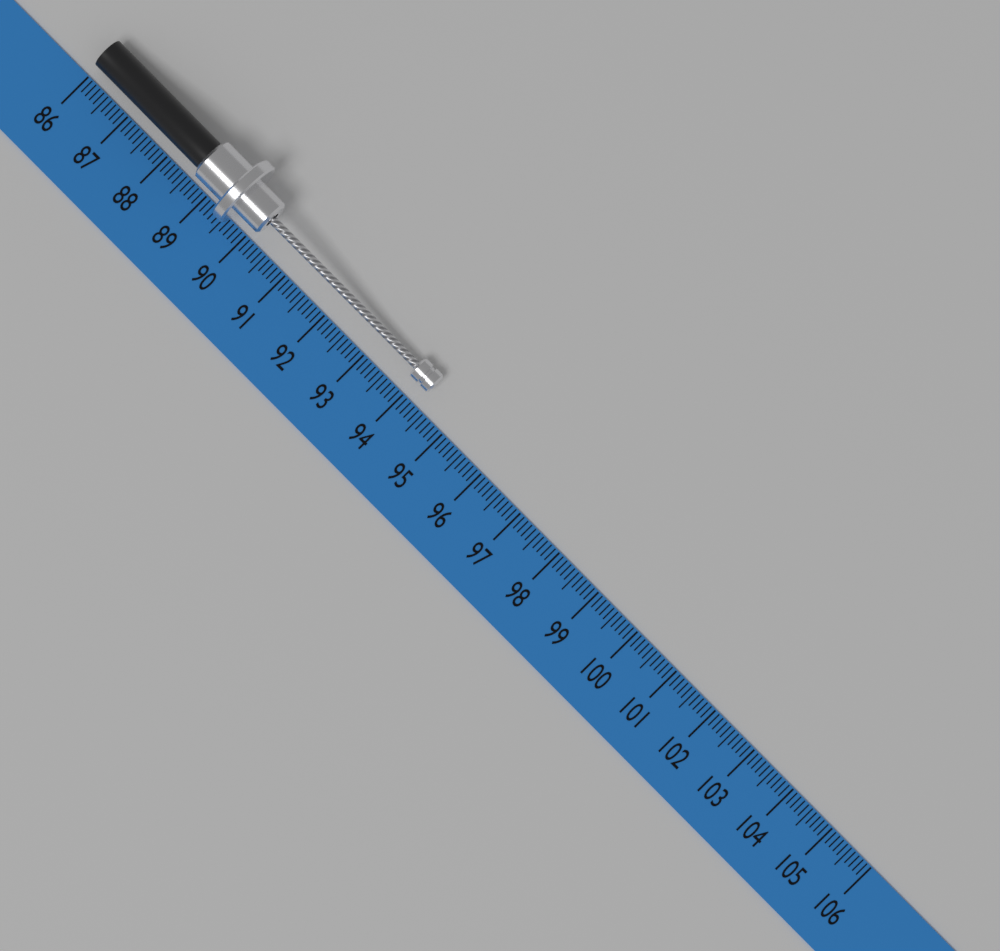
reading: 94.3 (no unit)
